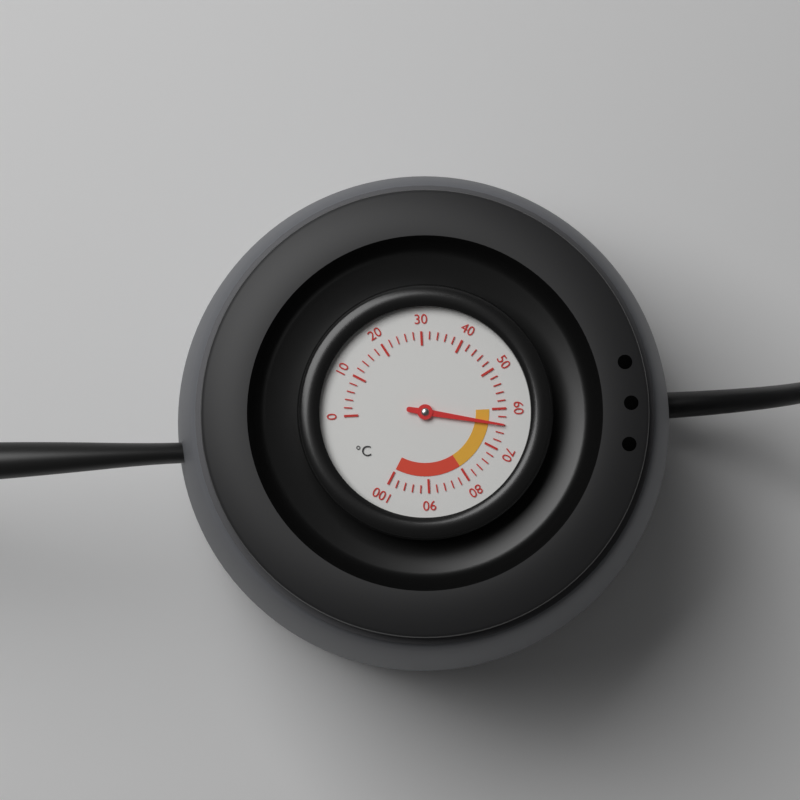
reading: 64 °C
